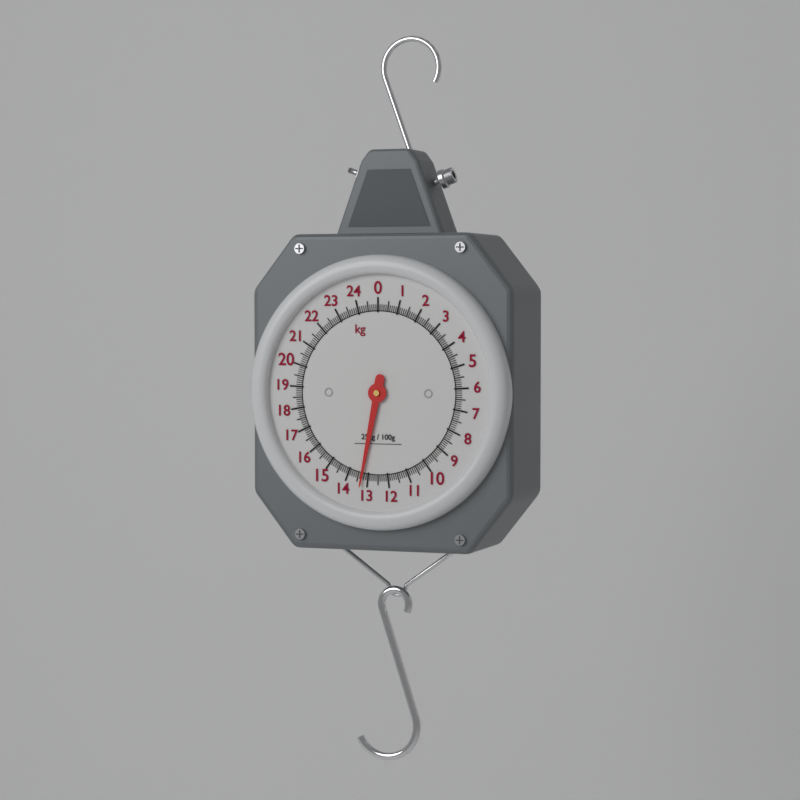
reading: 13.3 kg
